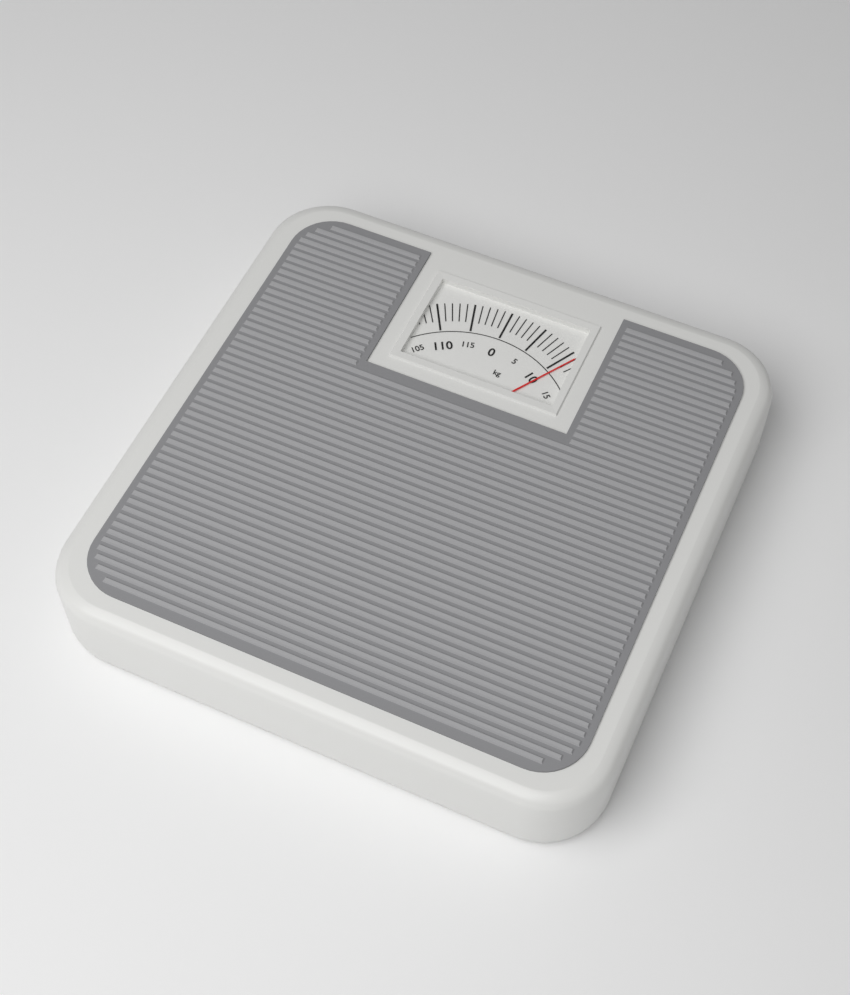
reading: 11 kg
